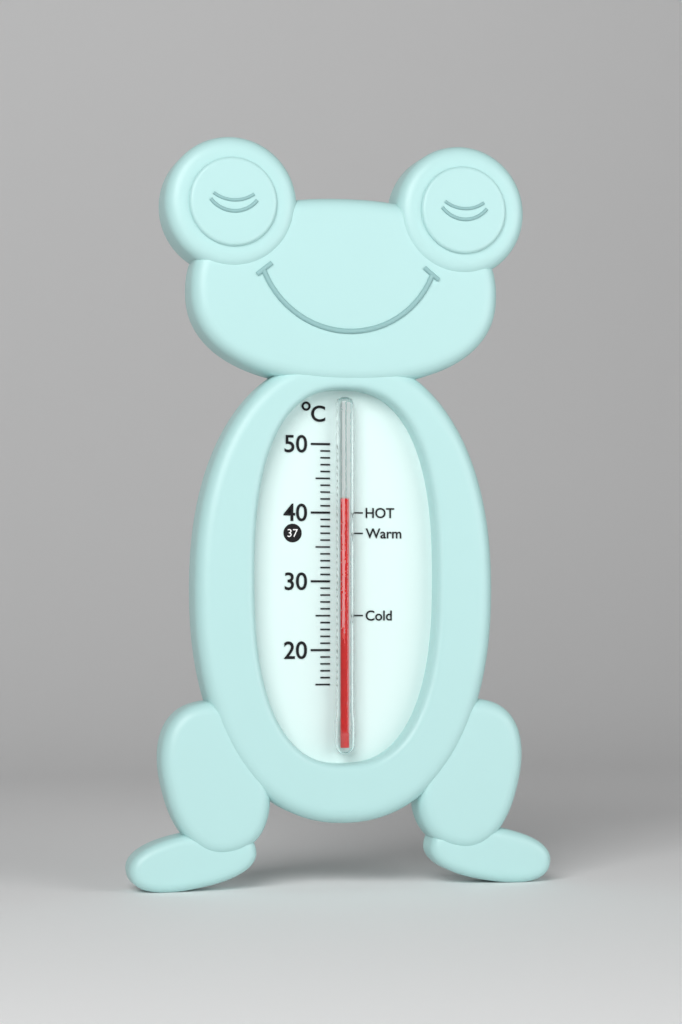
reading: 42 °C
